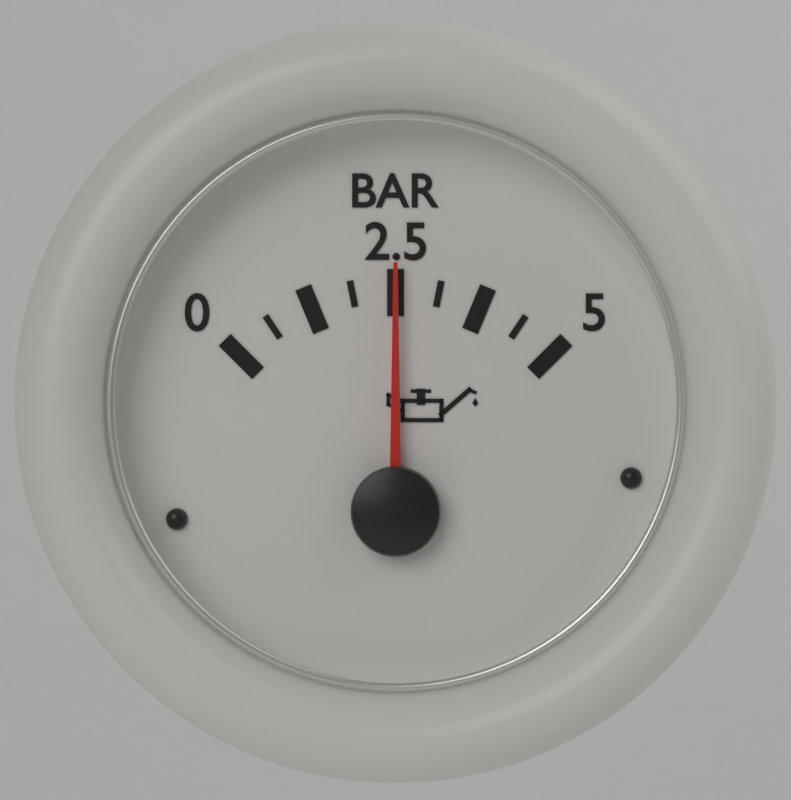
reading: 2.500 bar
